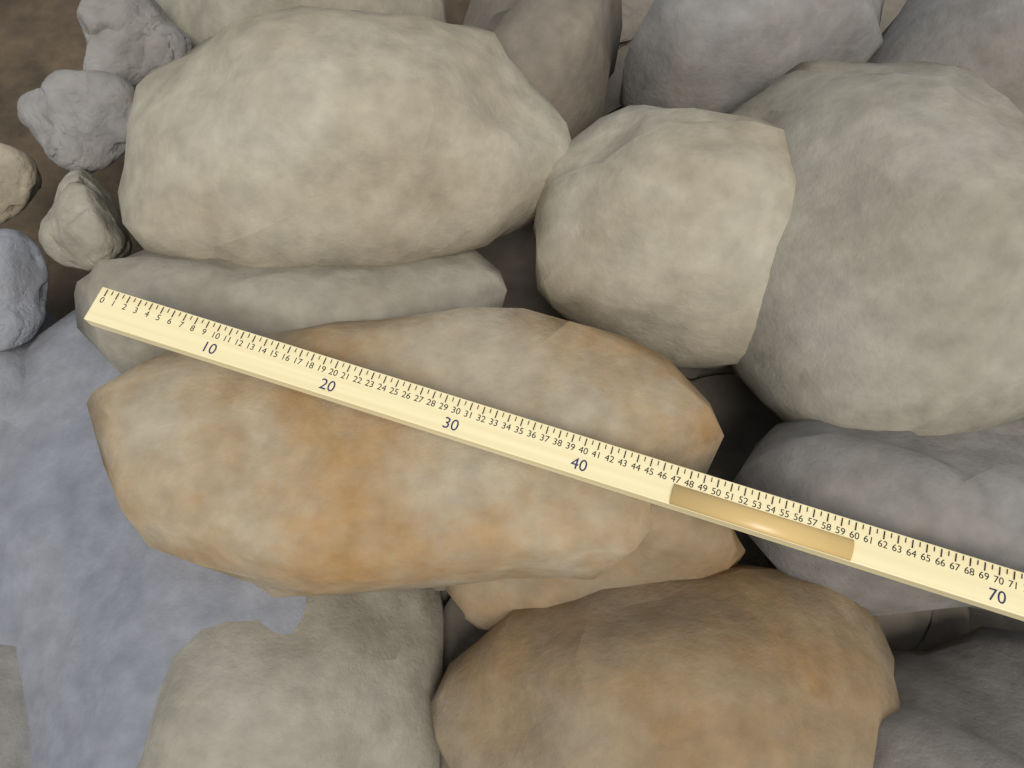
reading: 50.5 (no unit)
